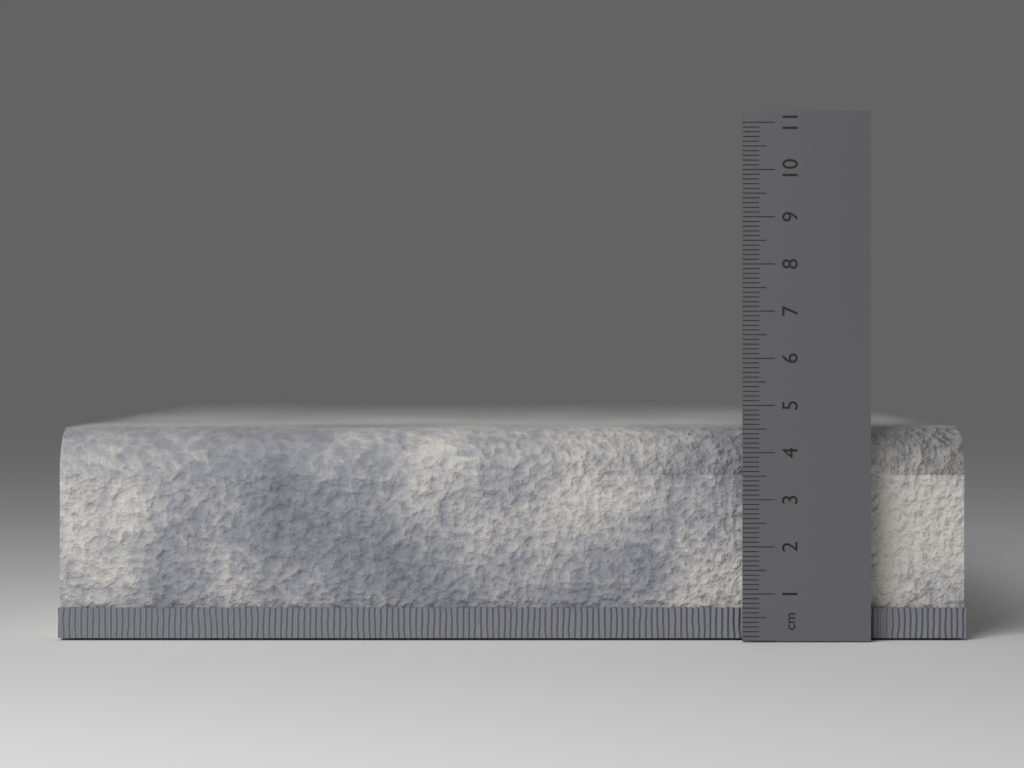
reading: 4.5 cm
